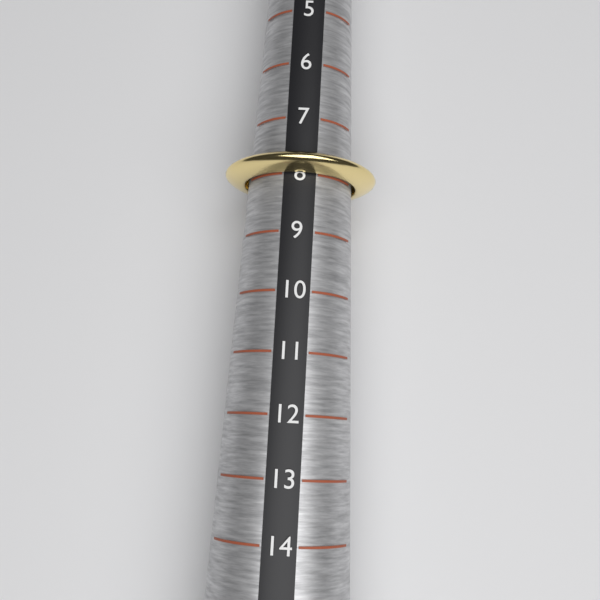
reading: 8 (no unit)
